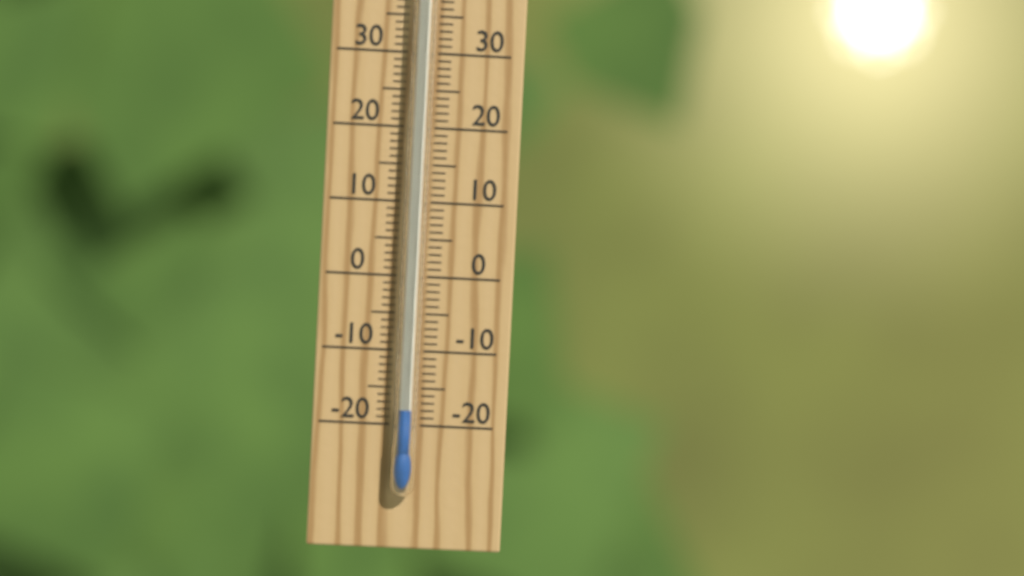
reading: -18 °C
